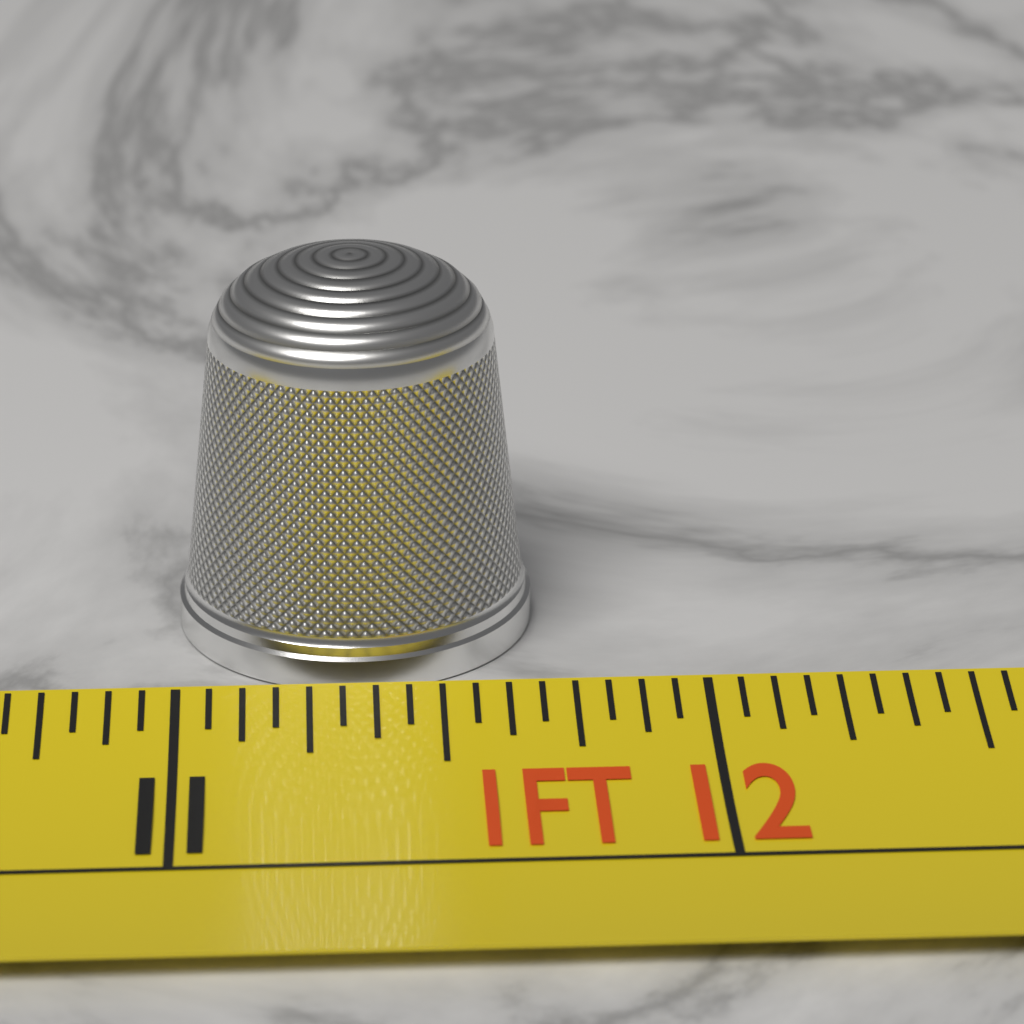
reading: 11.6875 in
